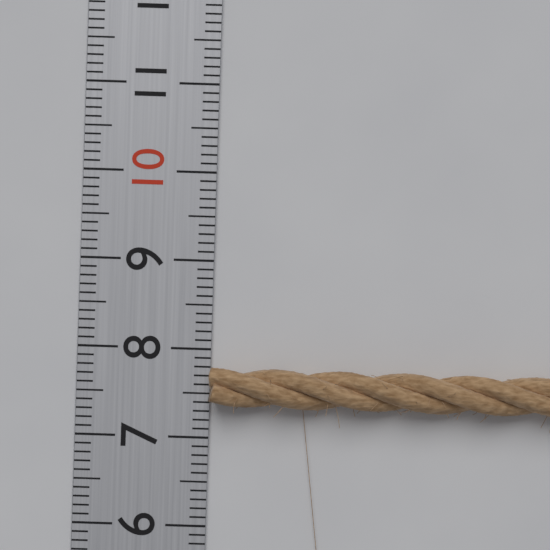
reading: 7.8 (no unit)
